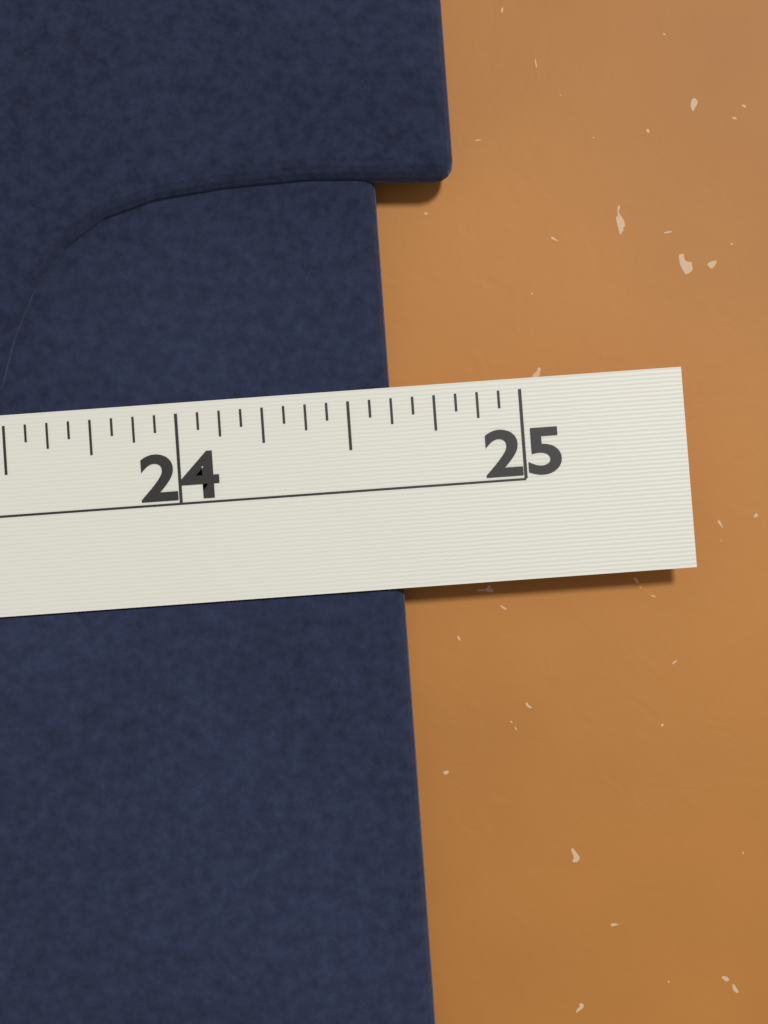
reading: 24.6250 in
